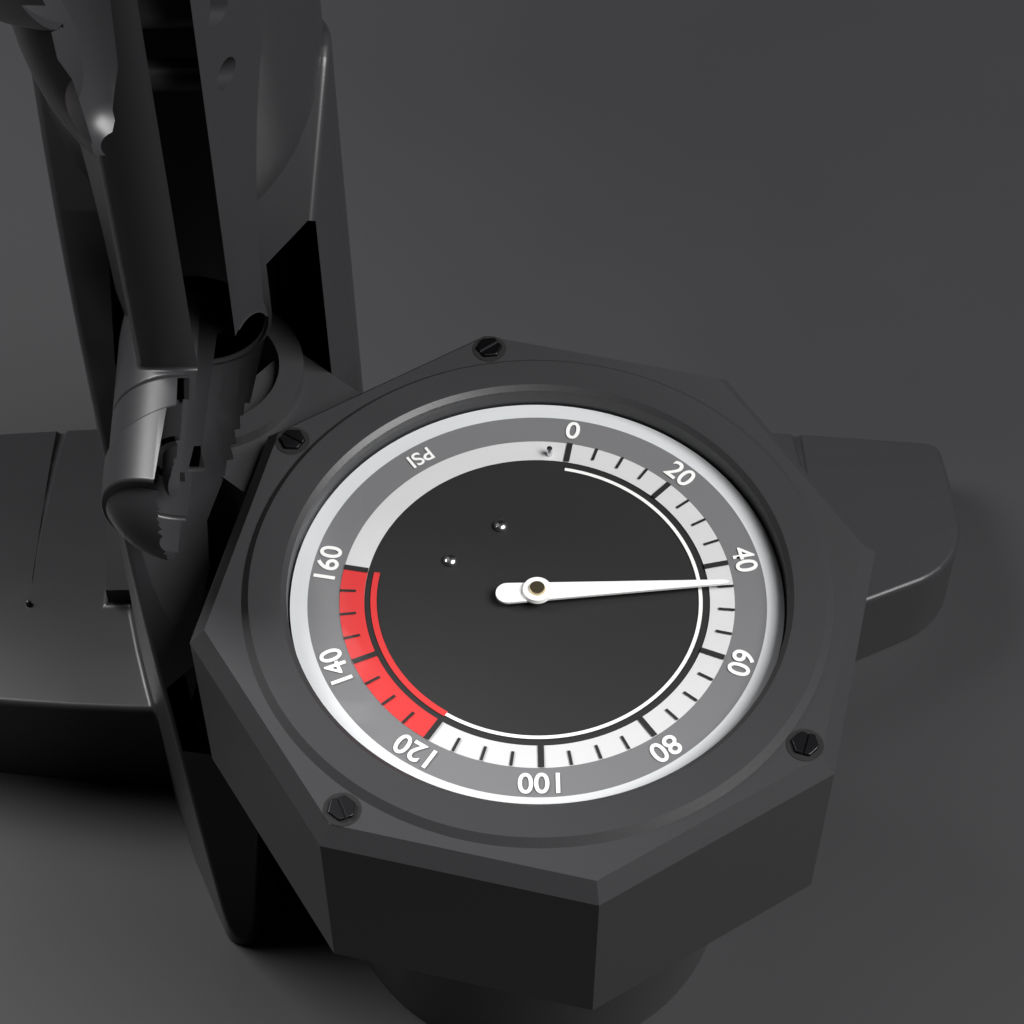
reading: 45 psi
